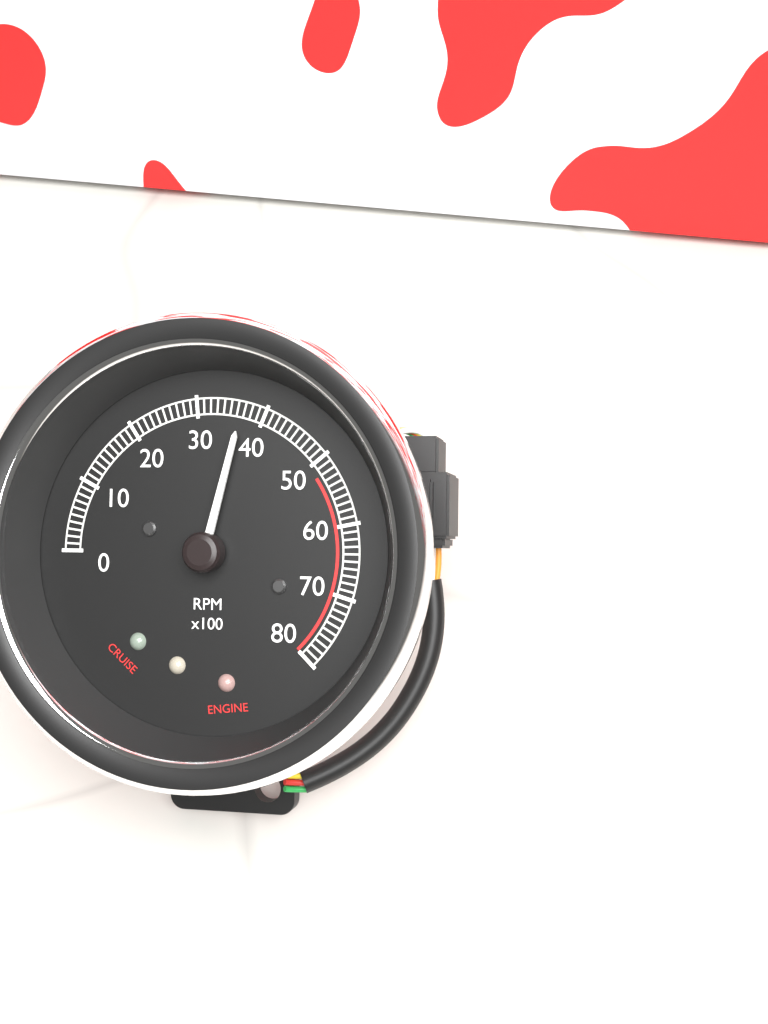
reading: 3700 RPM
